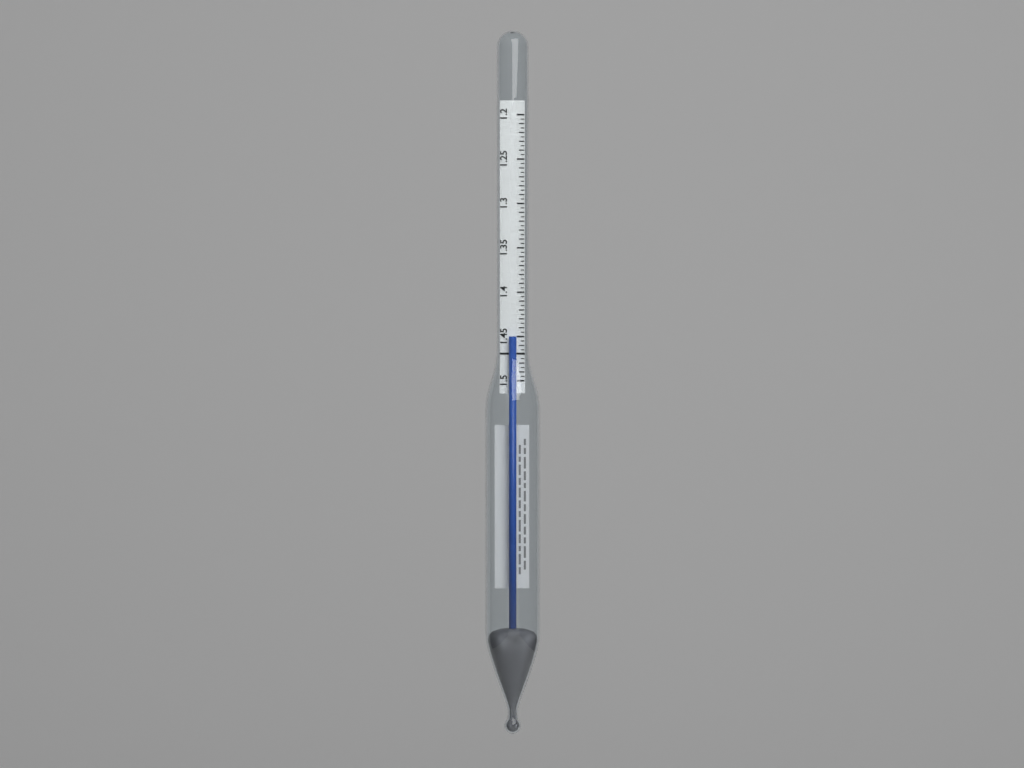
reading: 1.450 (no unit)
